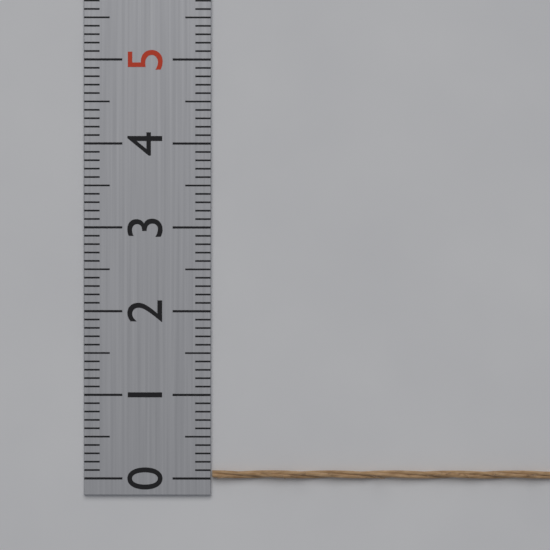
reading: 0.1 (no unit)
